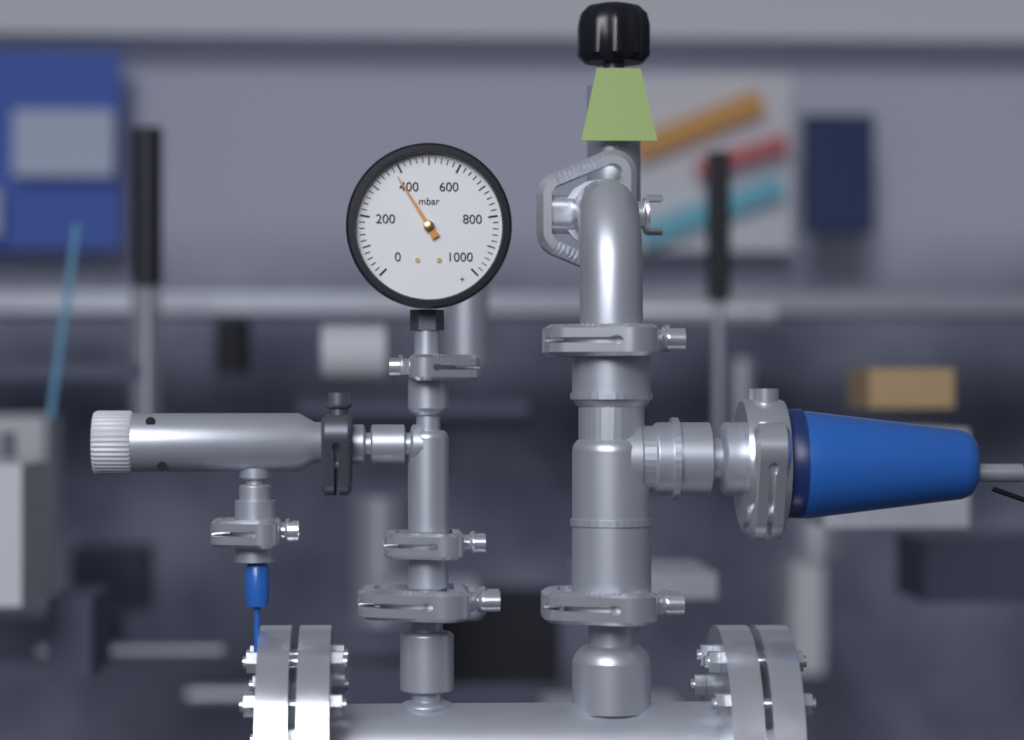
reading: 380 mbar
